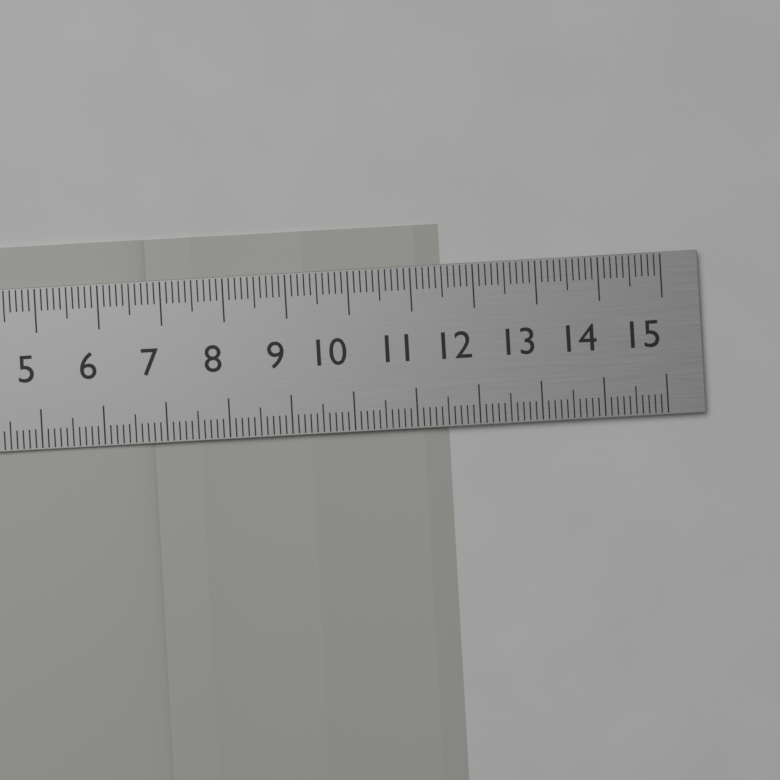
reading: 11.5 cm
